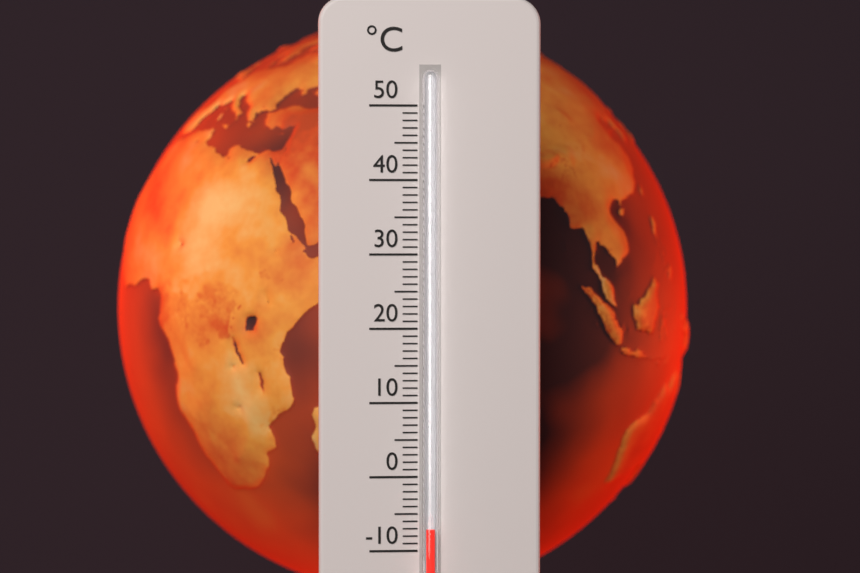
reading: -7 °C
